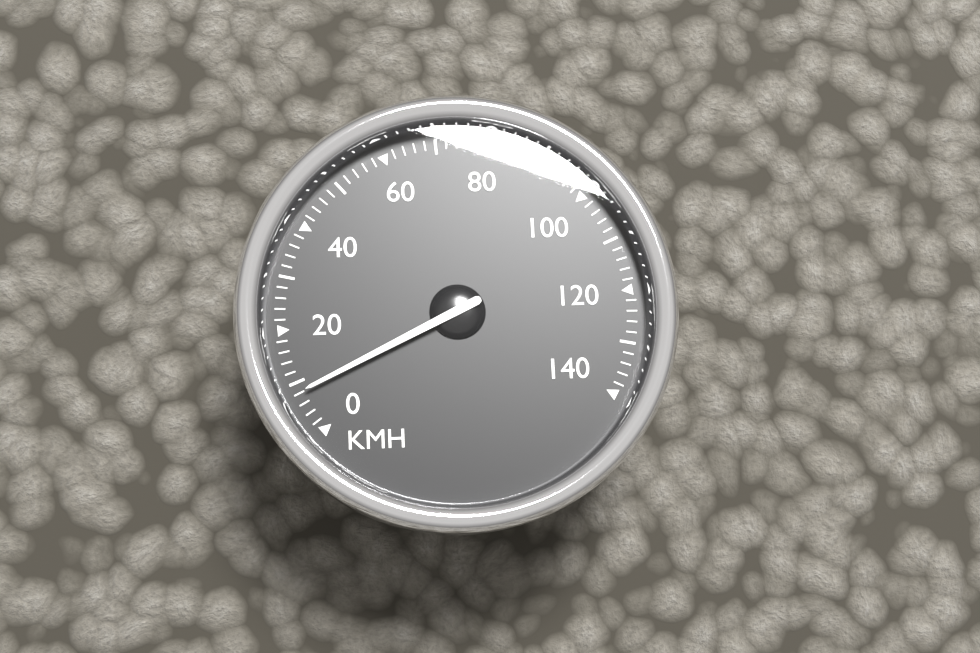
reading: 8 km/h
